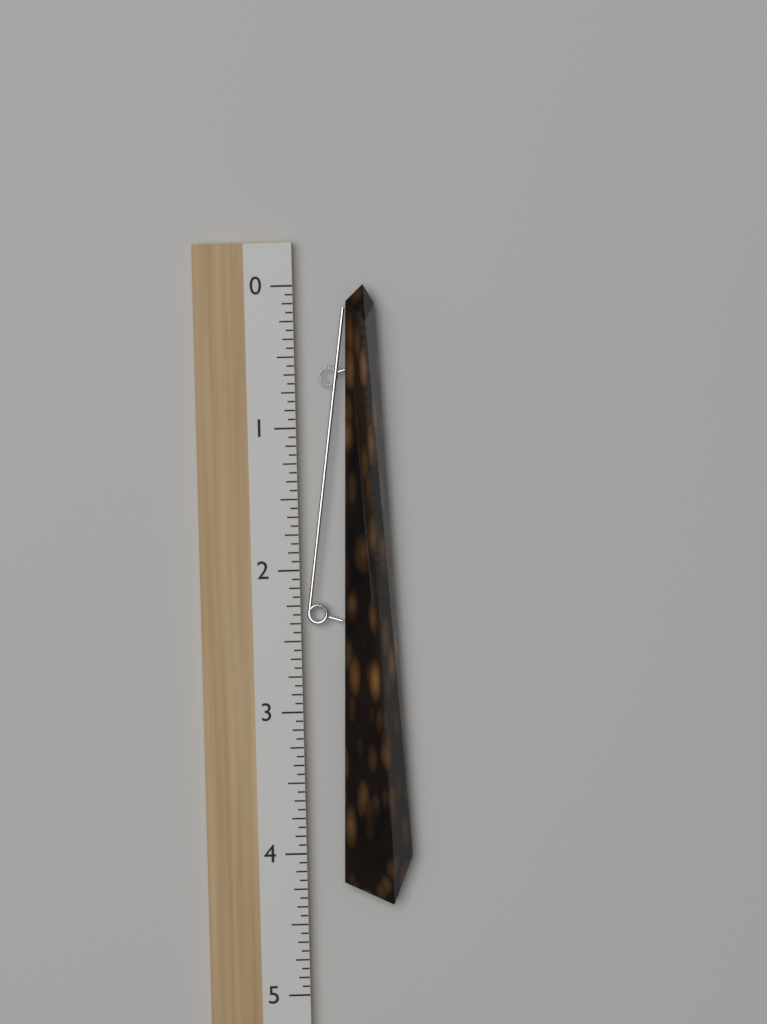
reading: 4.3750 (no unit)
